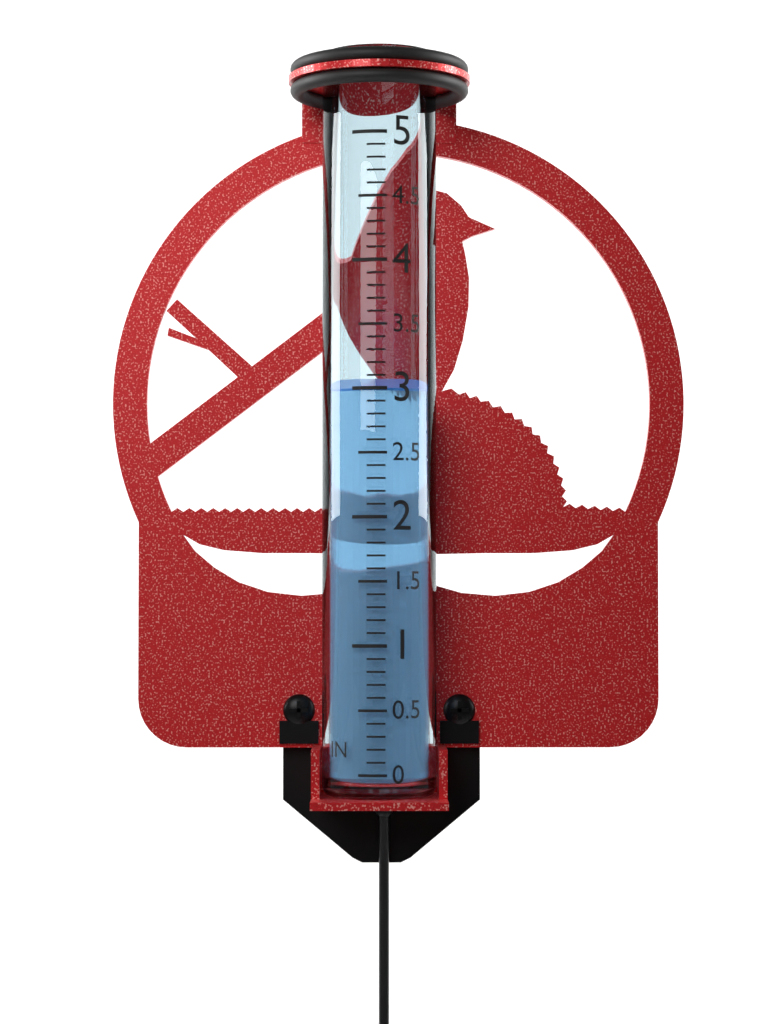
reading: 3.0 in
